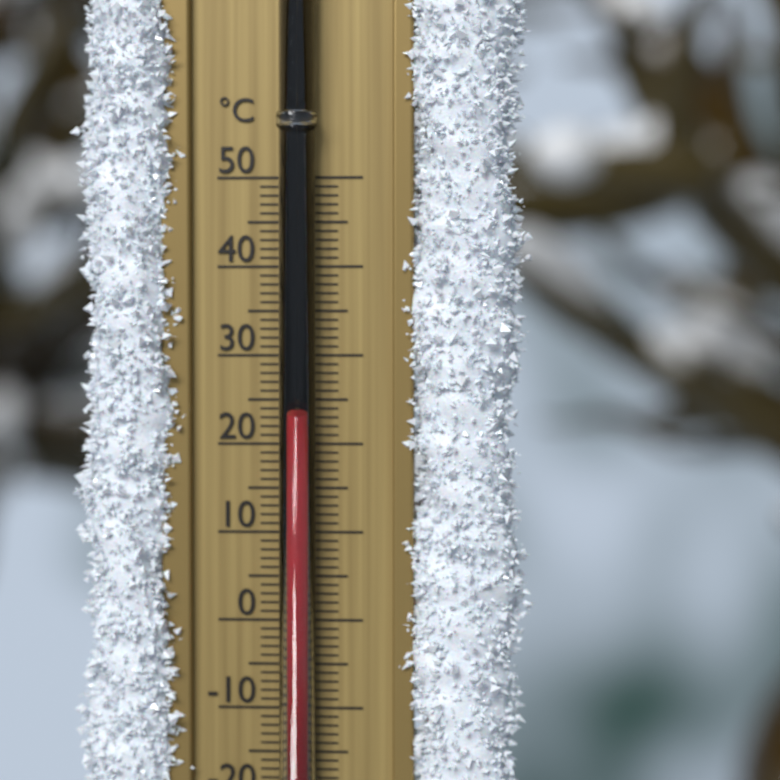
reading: 23 °C
